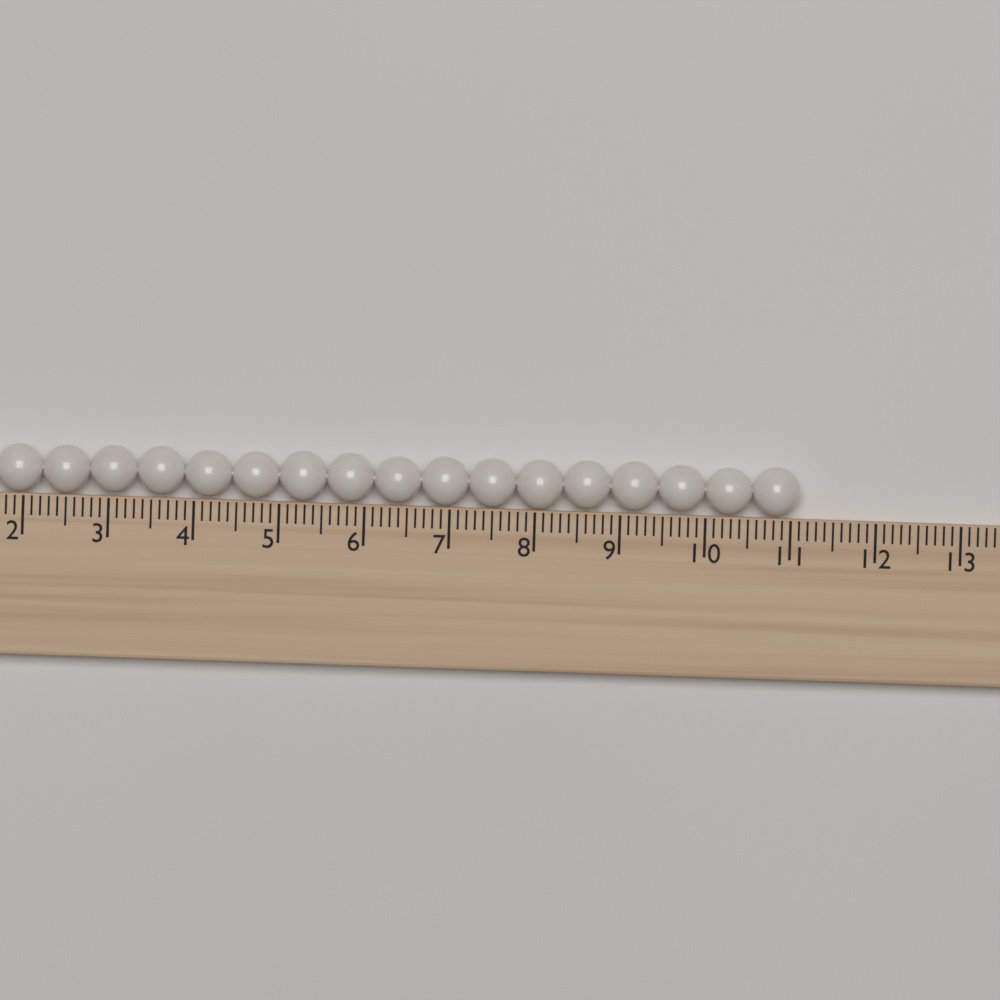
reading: 11.1 (no unit)
